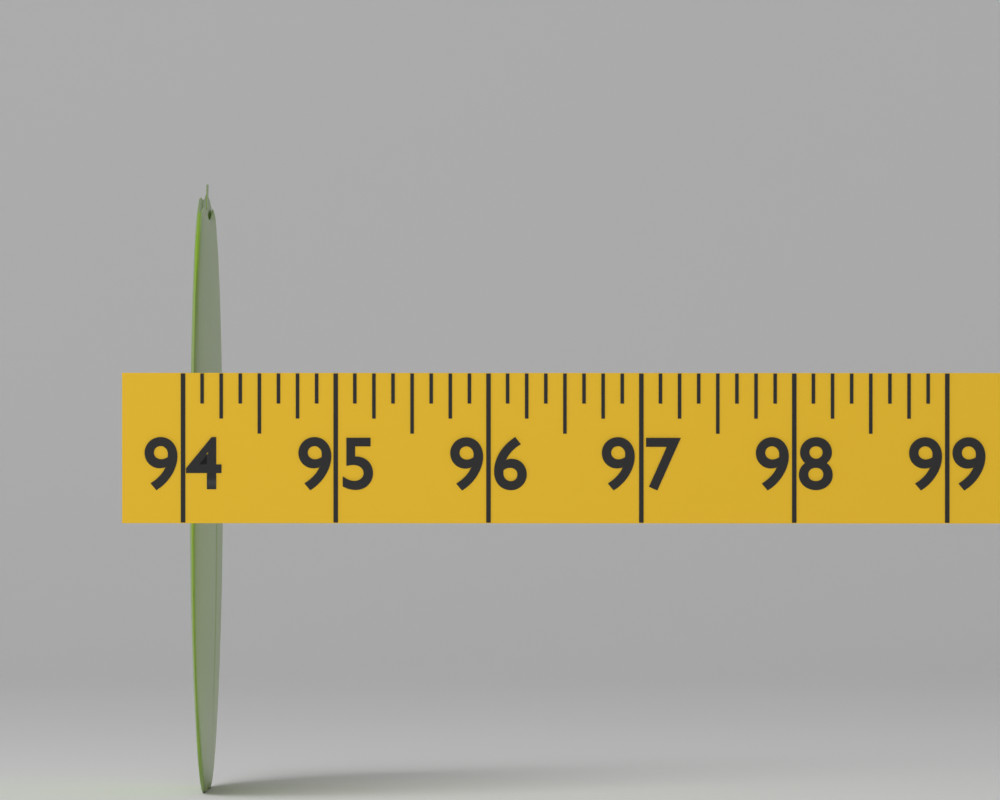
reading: 94.125 (no unit)
